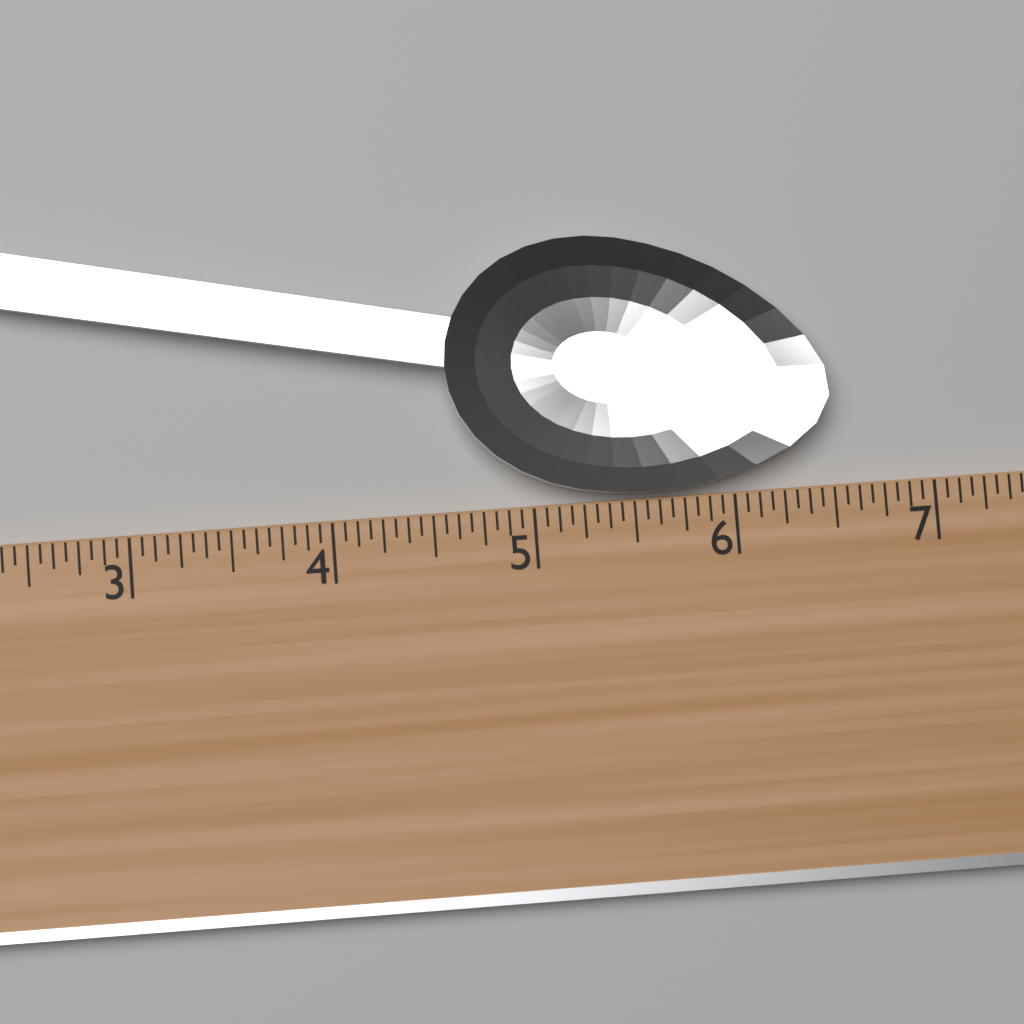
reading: 6.5000 (no unit)
